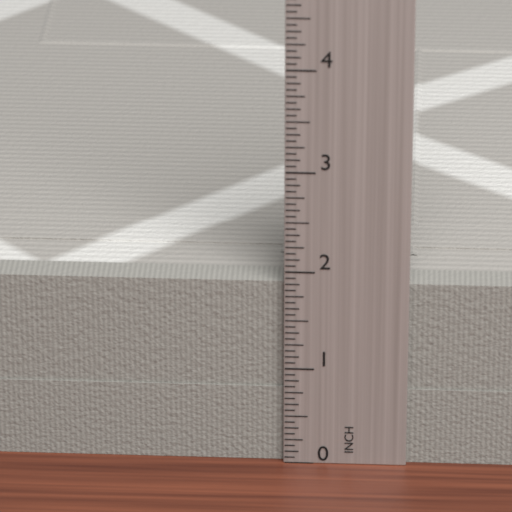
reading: 1.8750 in
